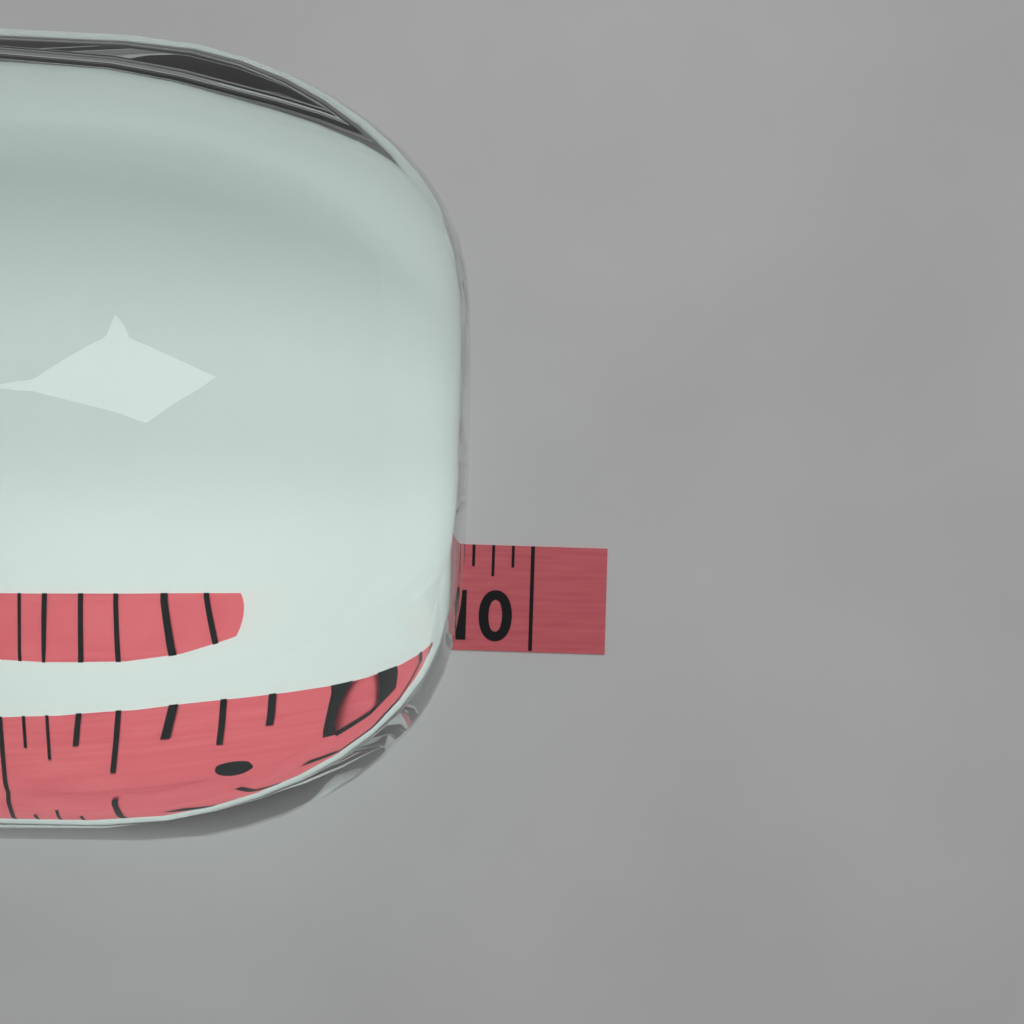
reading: 9.625 (no unit)
